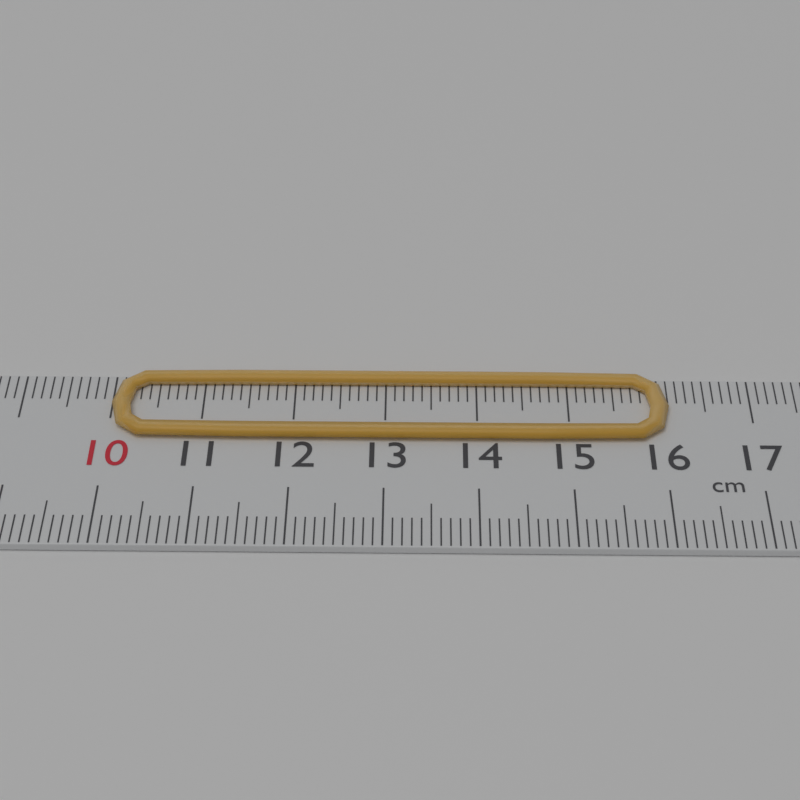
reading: 16.1 cm
